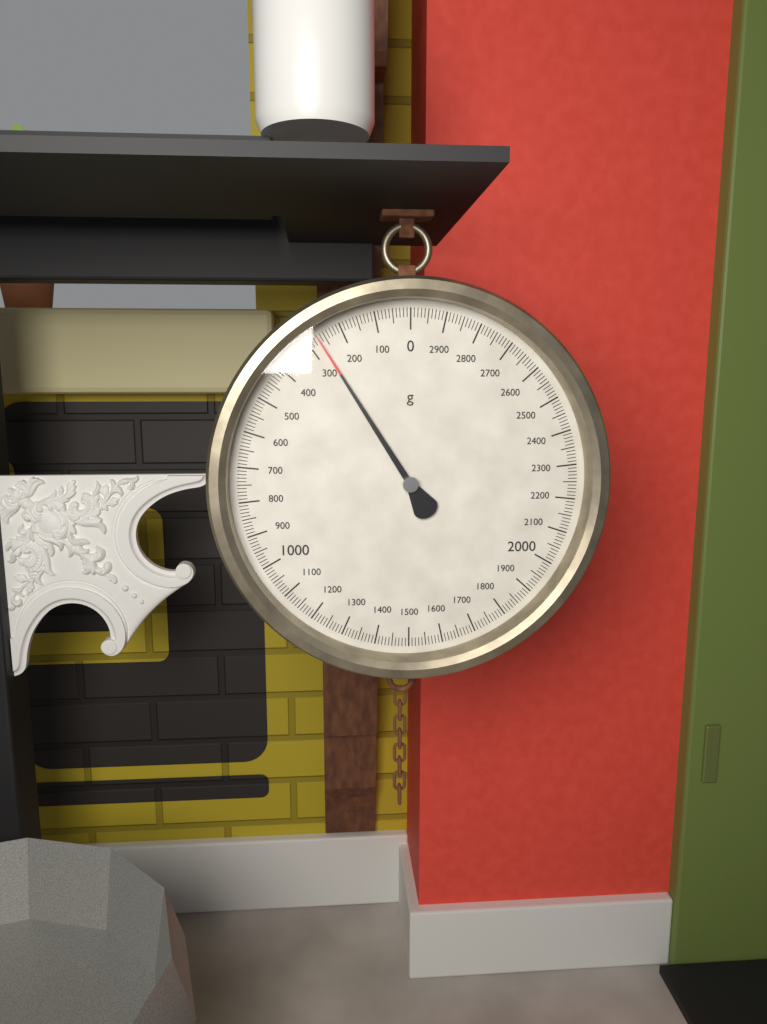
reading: 270 g
